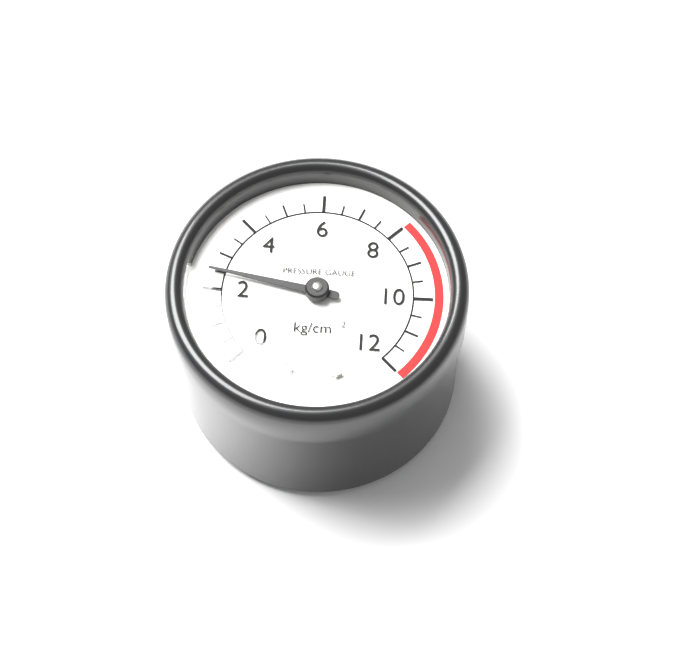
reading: 2.5 kg/cm²
